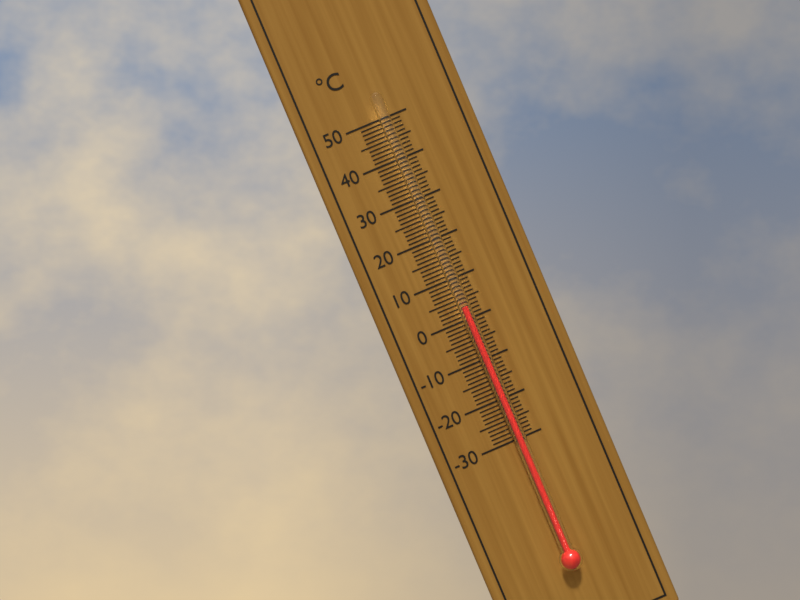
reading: 3 °C
